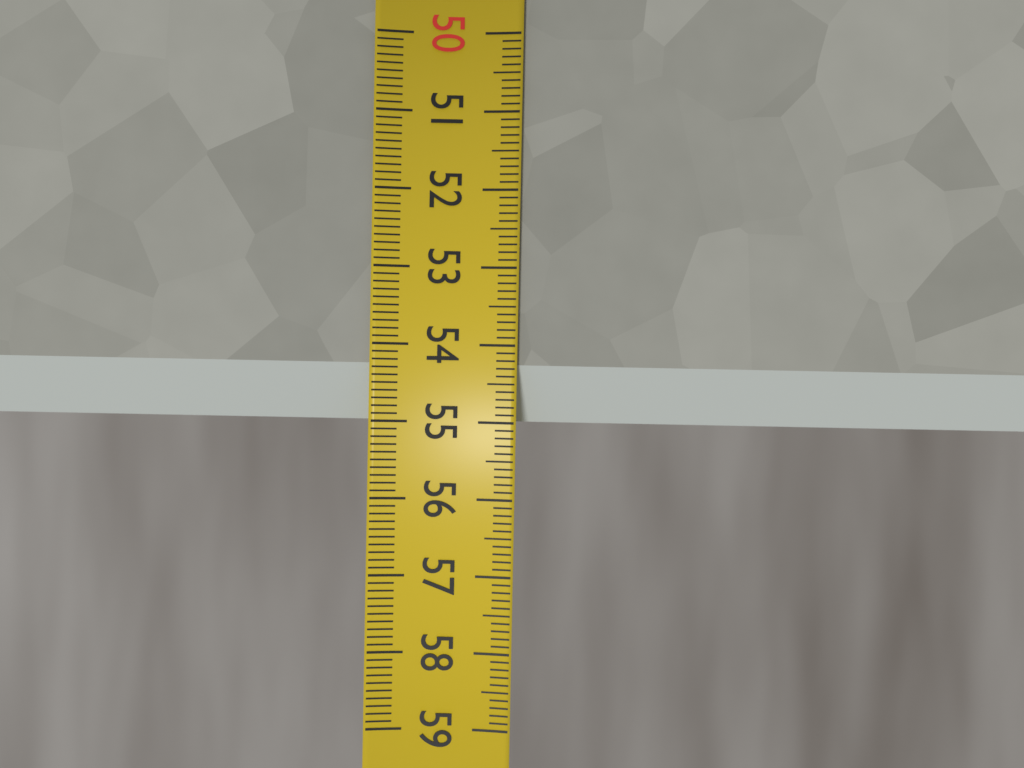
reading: 55.0 (no unit)
